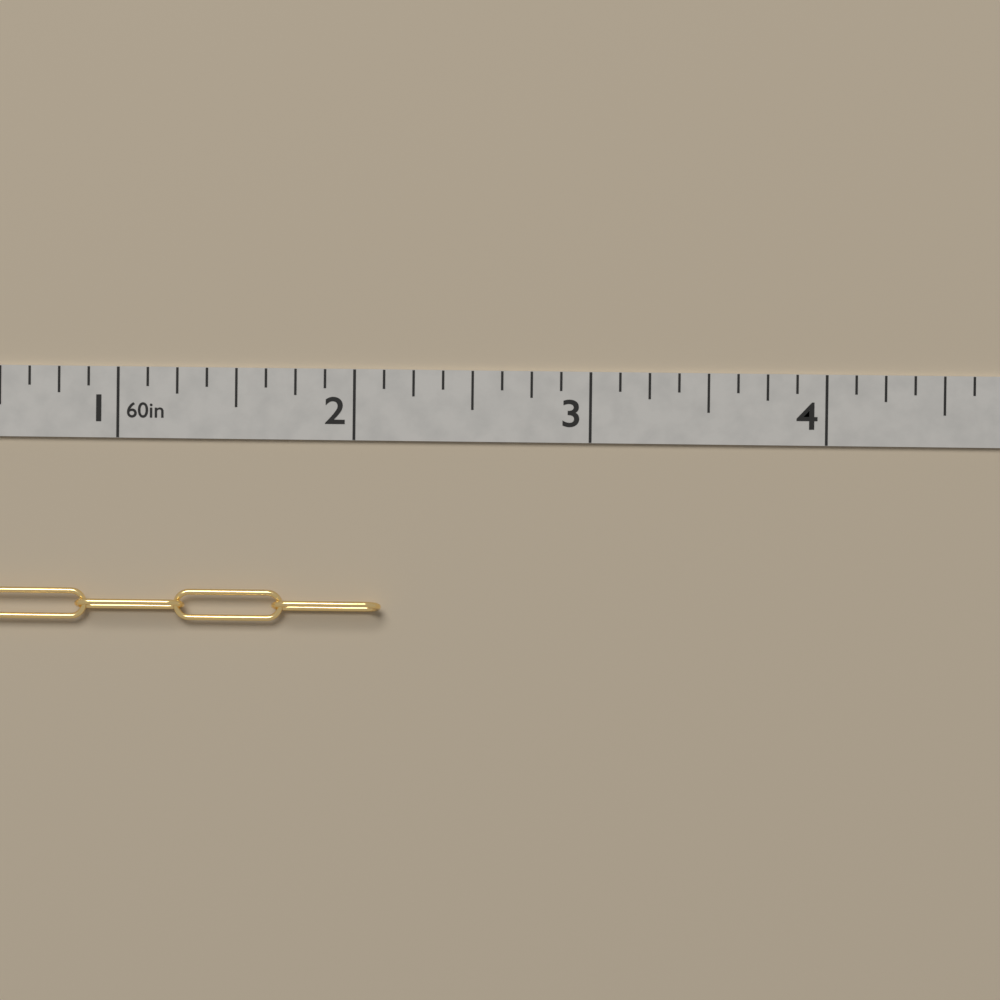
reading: 2.125 in
